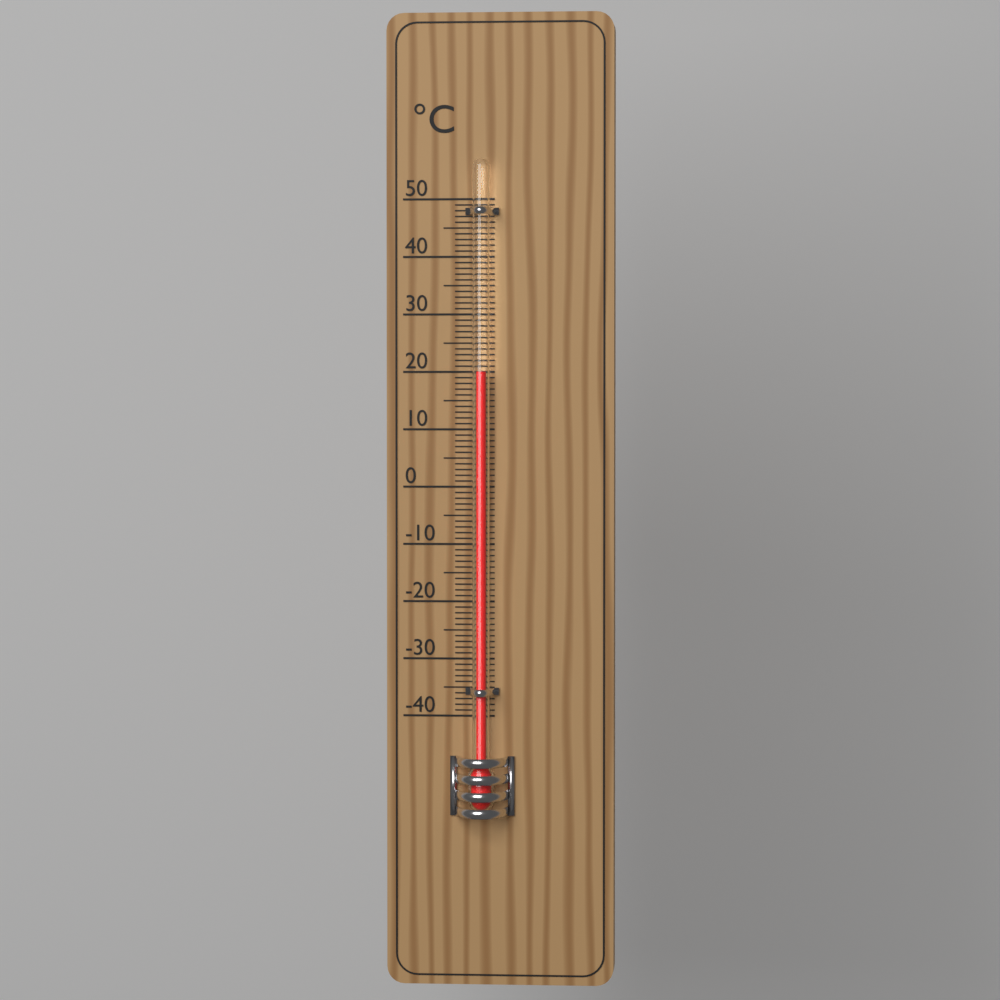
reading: 20 °C
